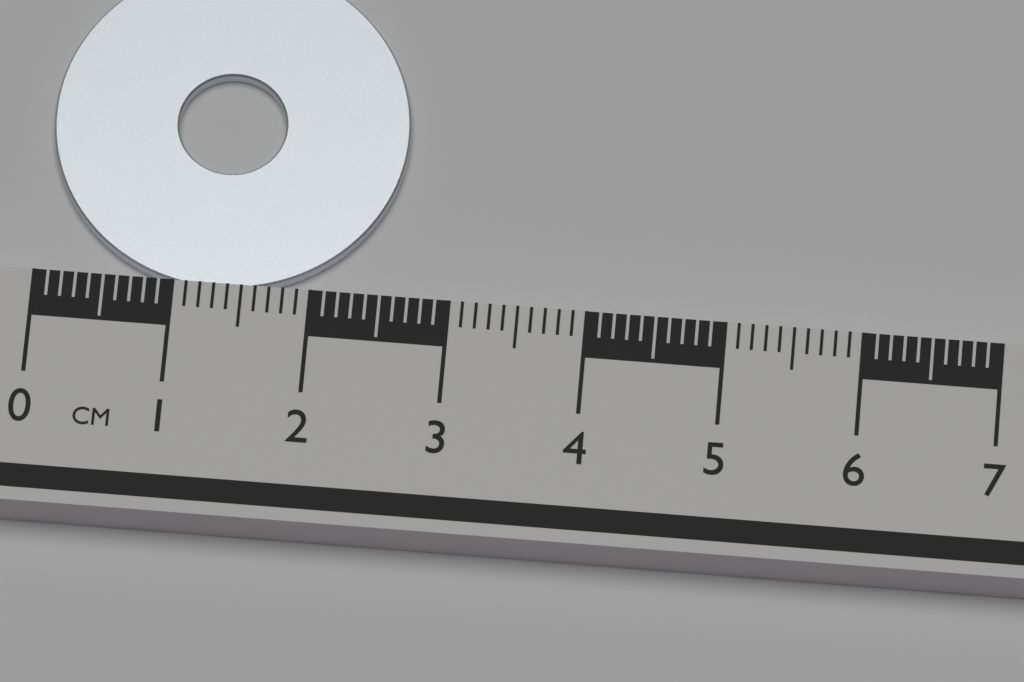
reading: 2.6 cm
